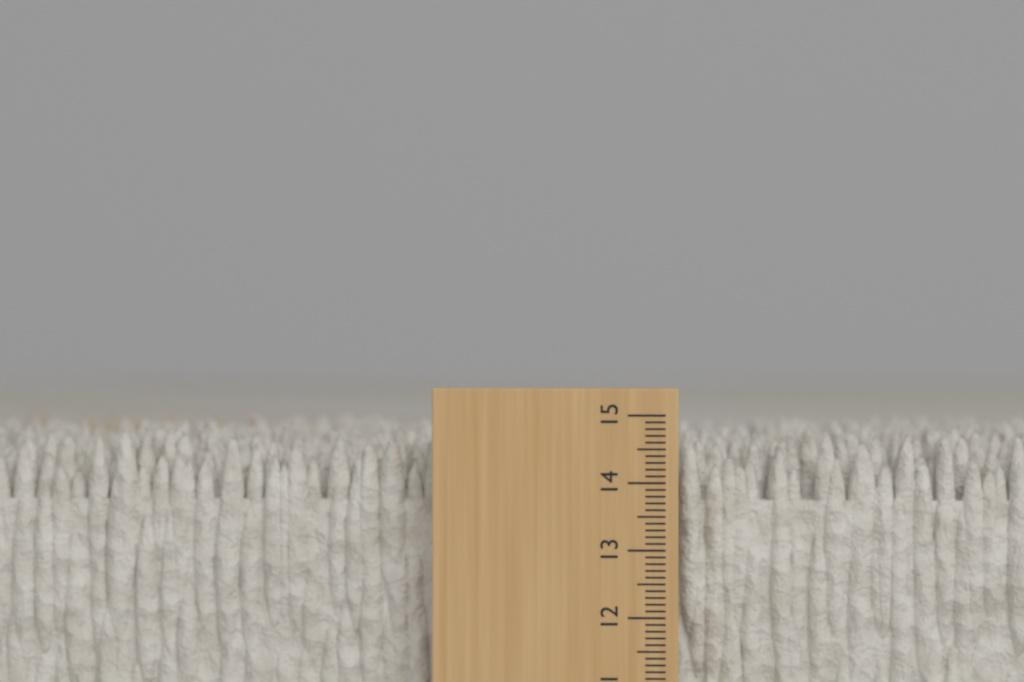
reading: 14.8 cm
